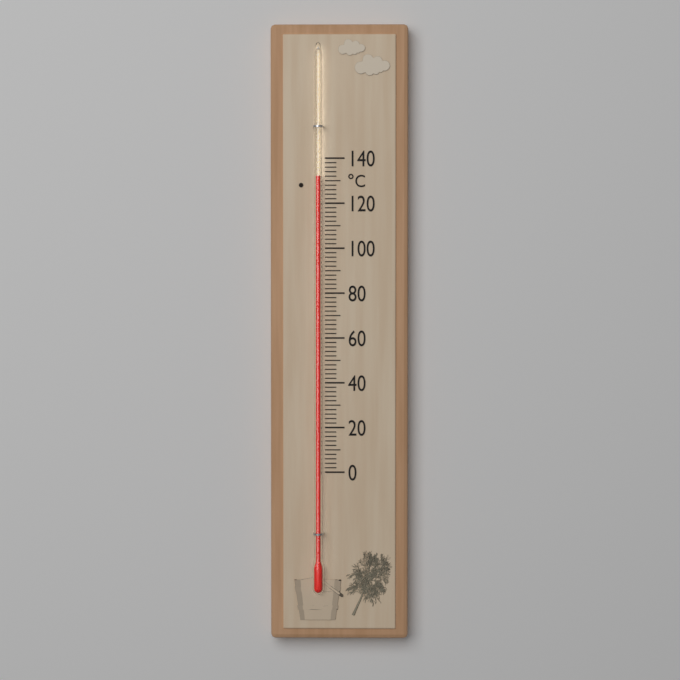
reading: 132 °C
